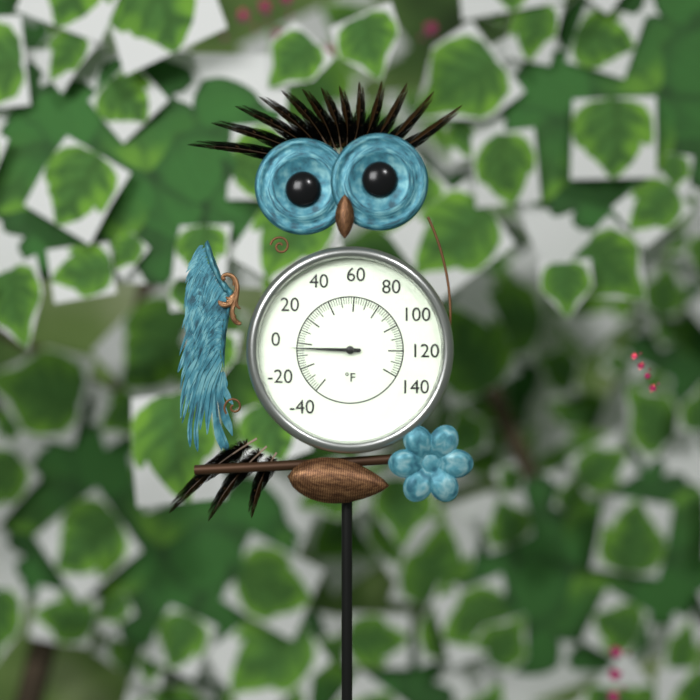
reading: -4 °F
